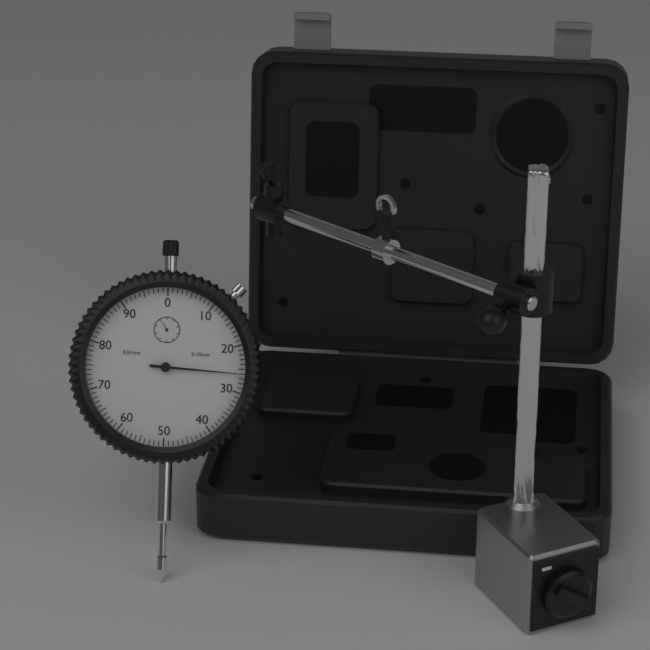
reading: 0.26 mm
